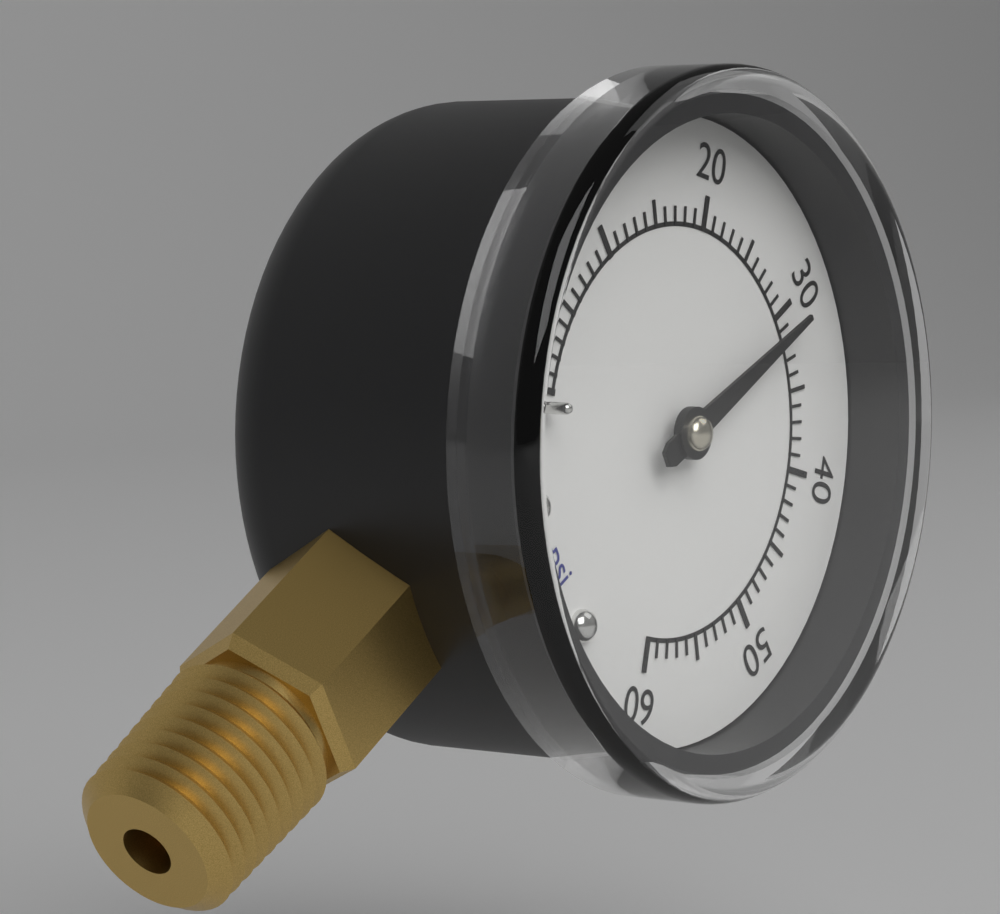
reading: 31 psi
